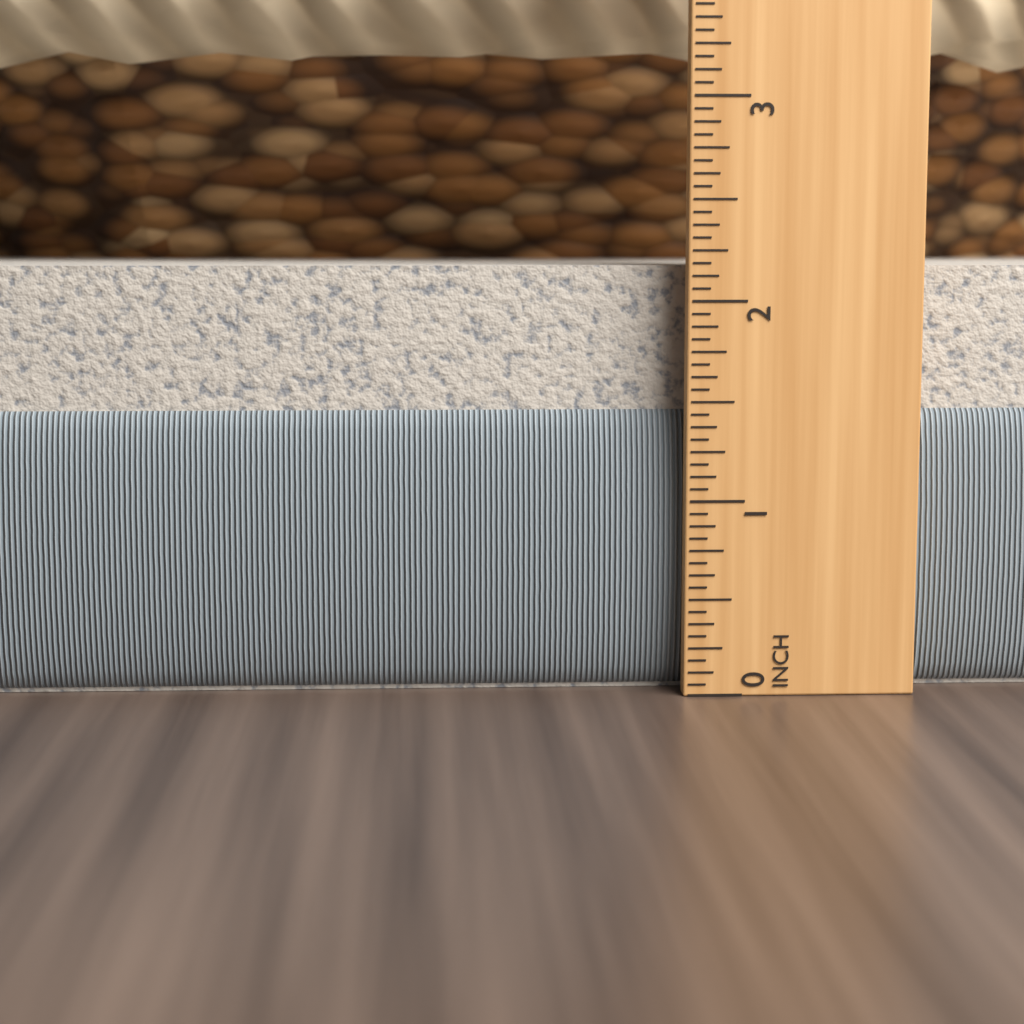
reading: 2.1875 in
